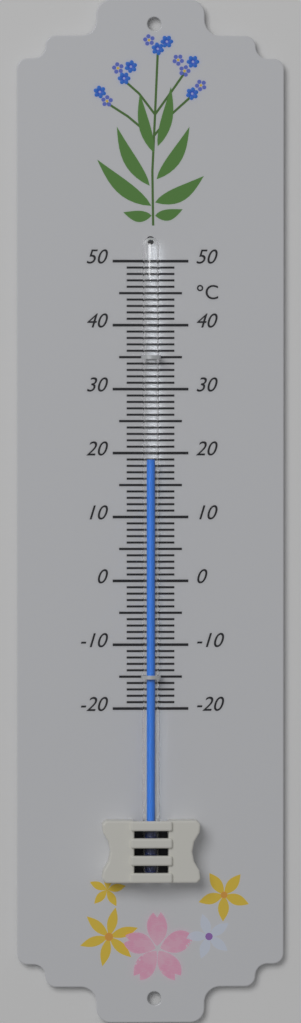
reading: 19 °C
